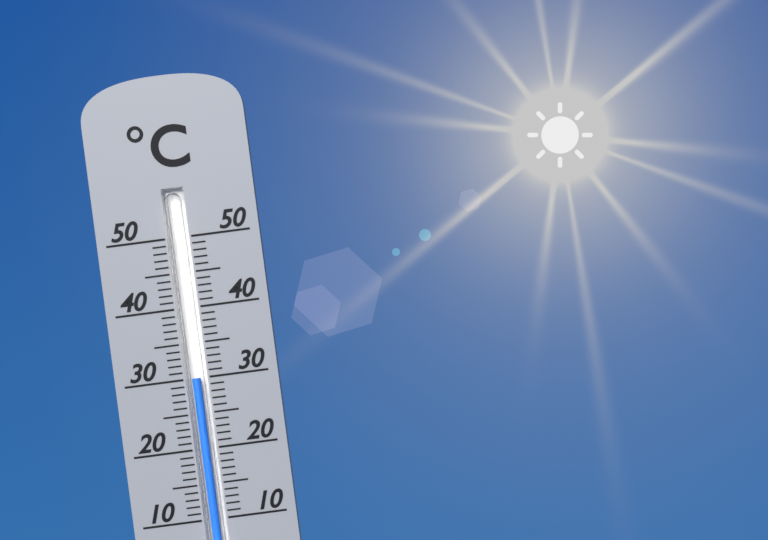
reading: 30 °C
